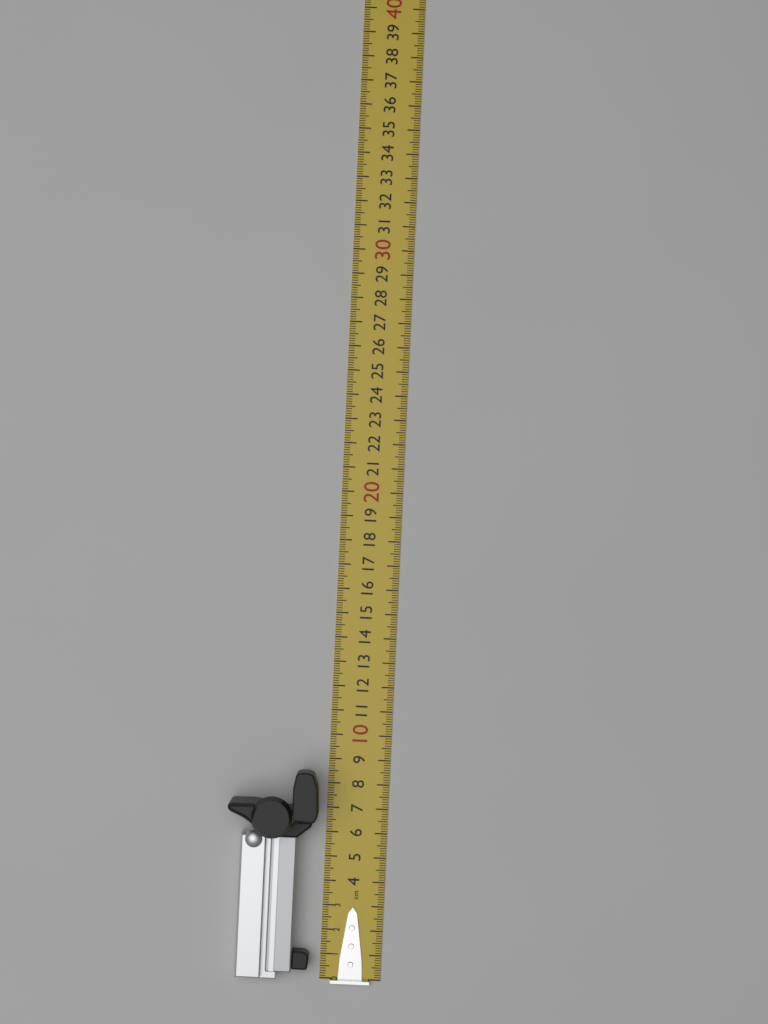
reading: 8.6 cm
